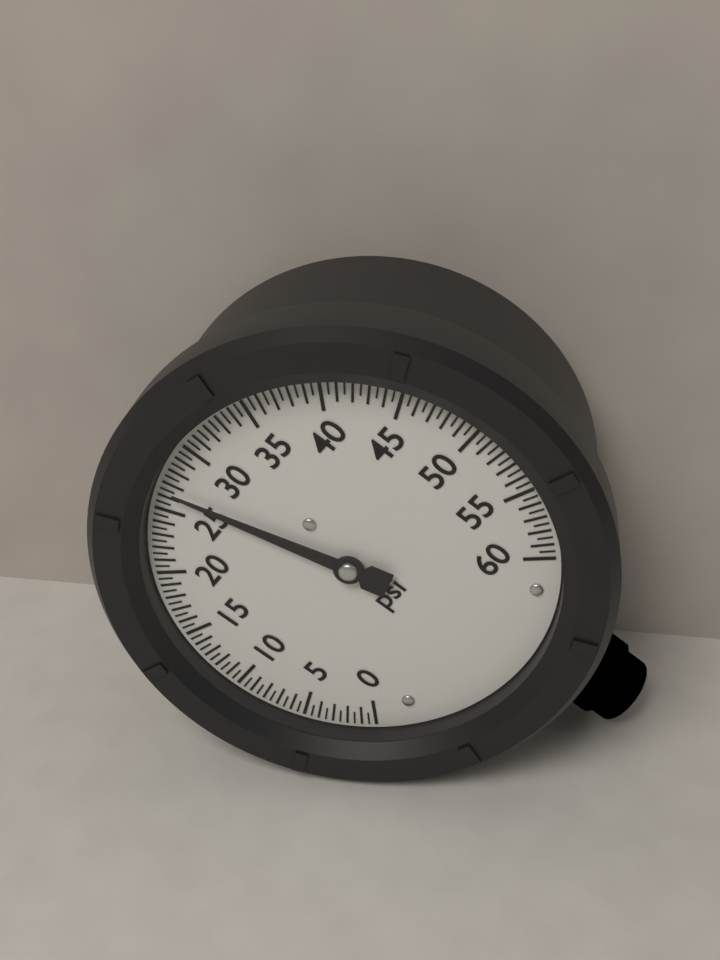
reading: 26.5 psi
